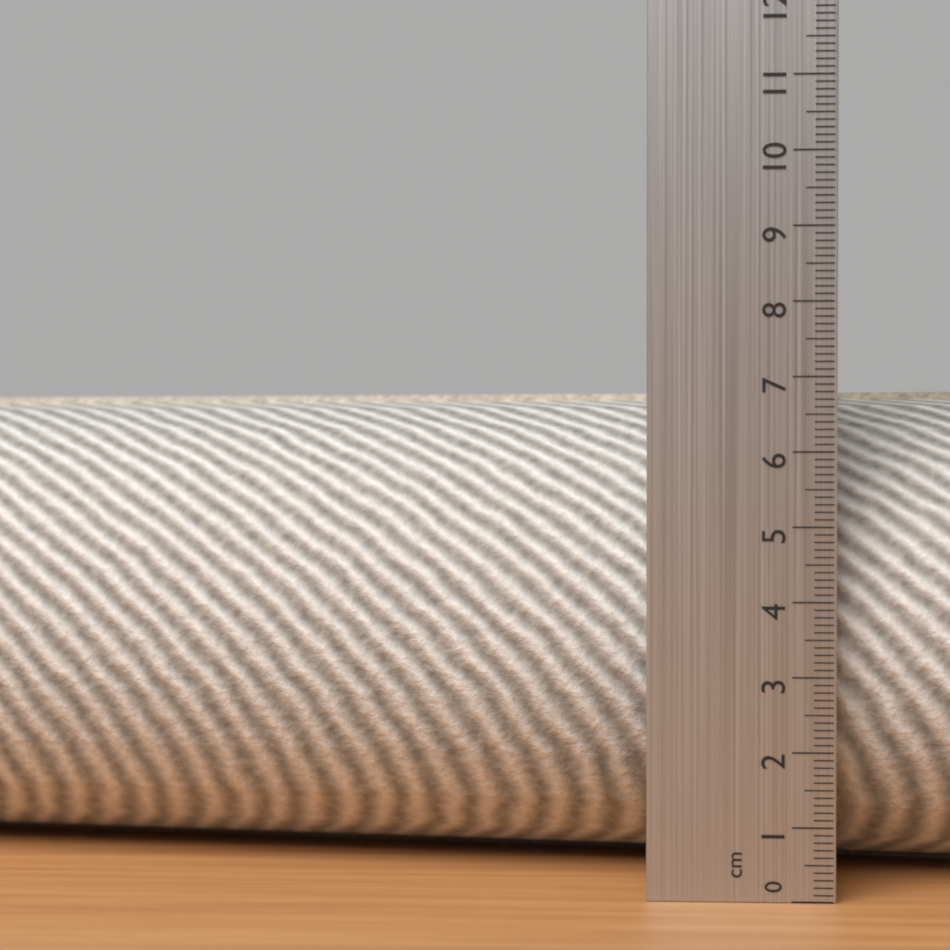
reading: 6.9 cm
